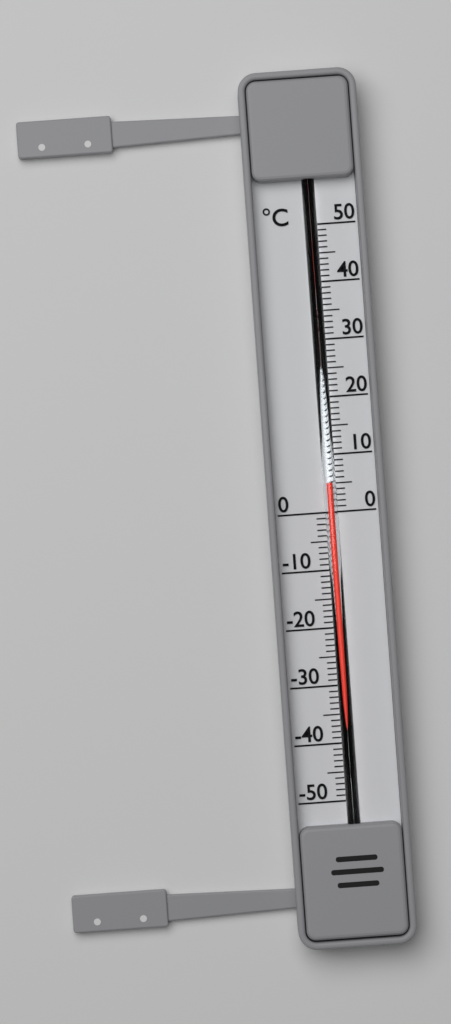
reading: 5 °C
